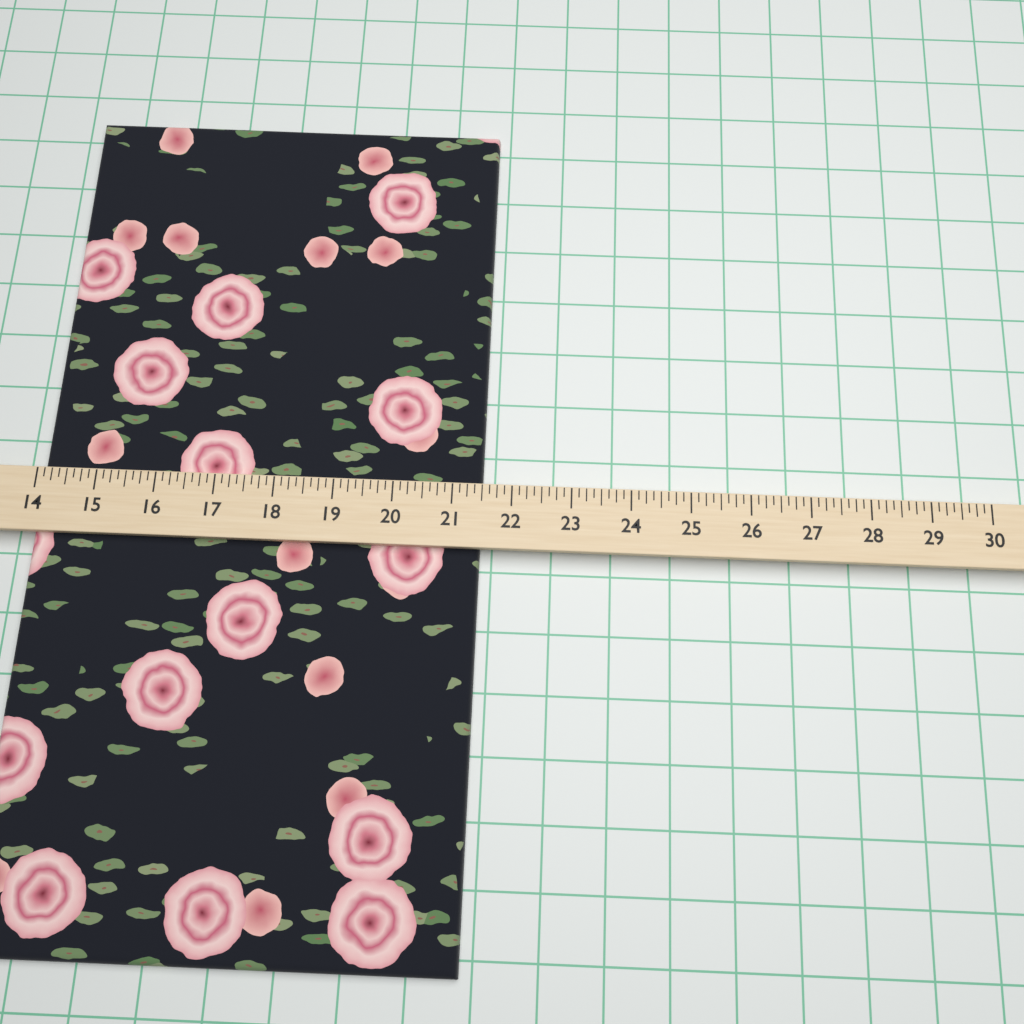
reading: 21.500 (no unit)
